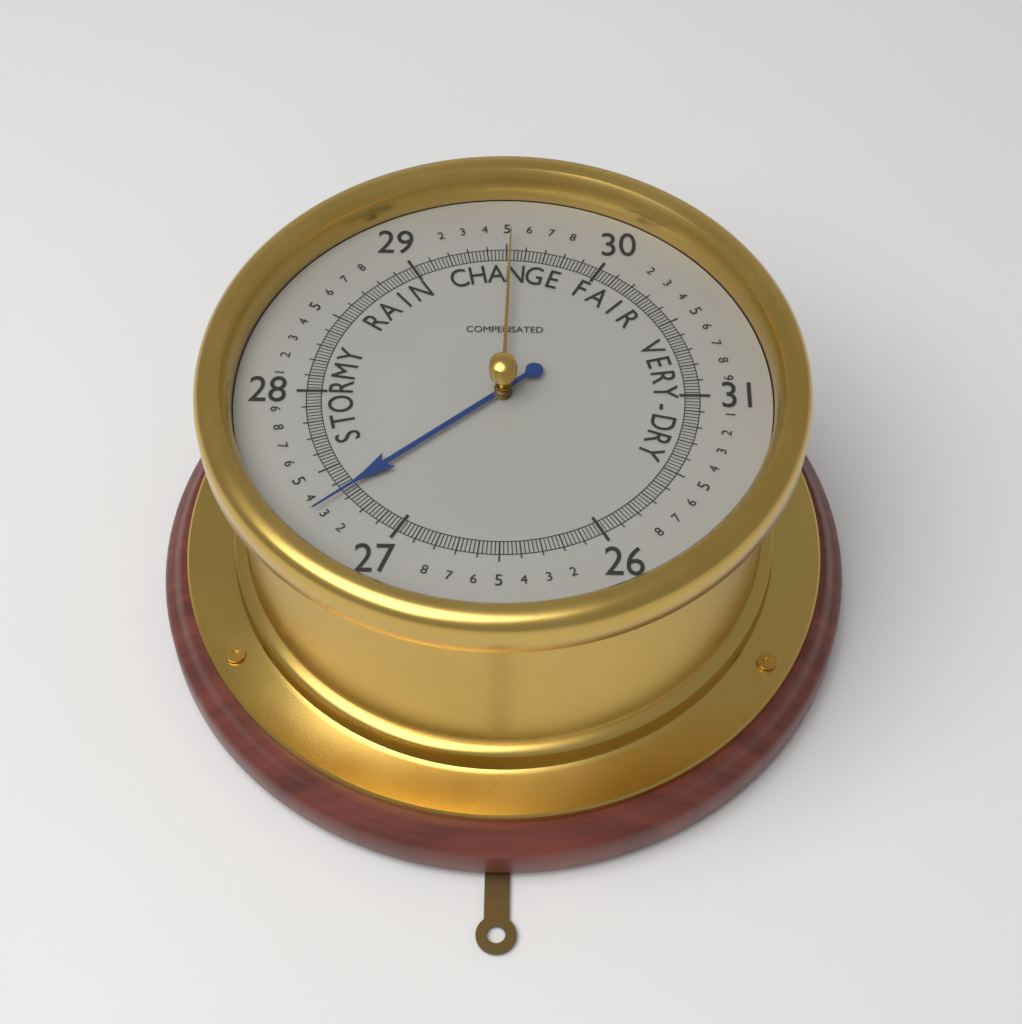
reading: 27.34 (no unit)
